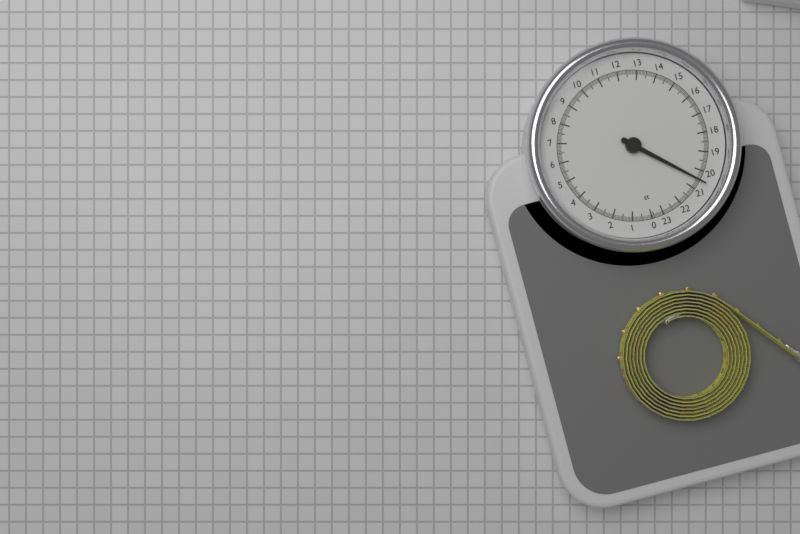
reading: 20.500000 st
